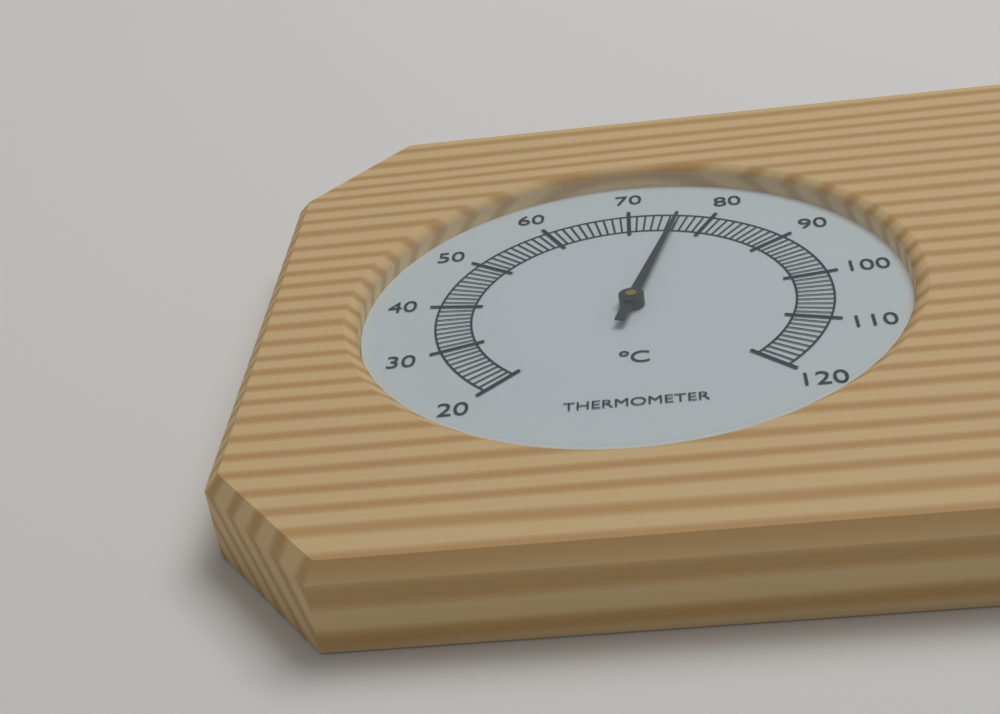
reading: 76 °C
